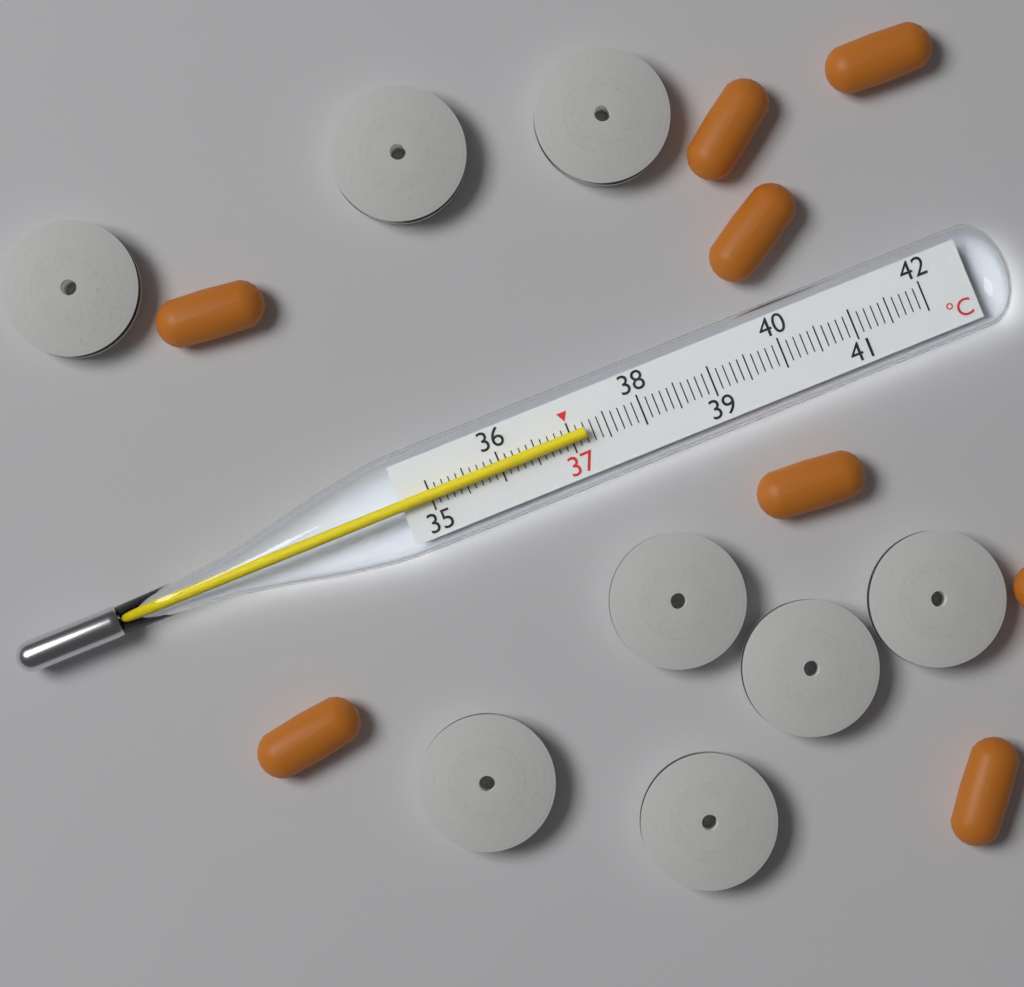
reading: 37.2 °C
